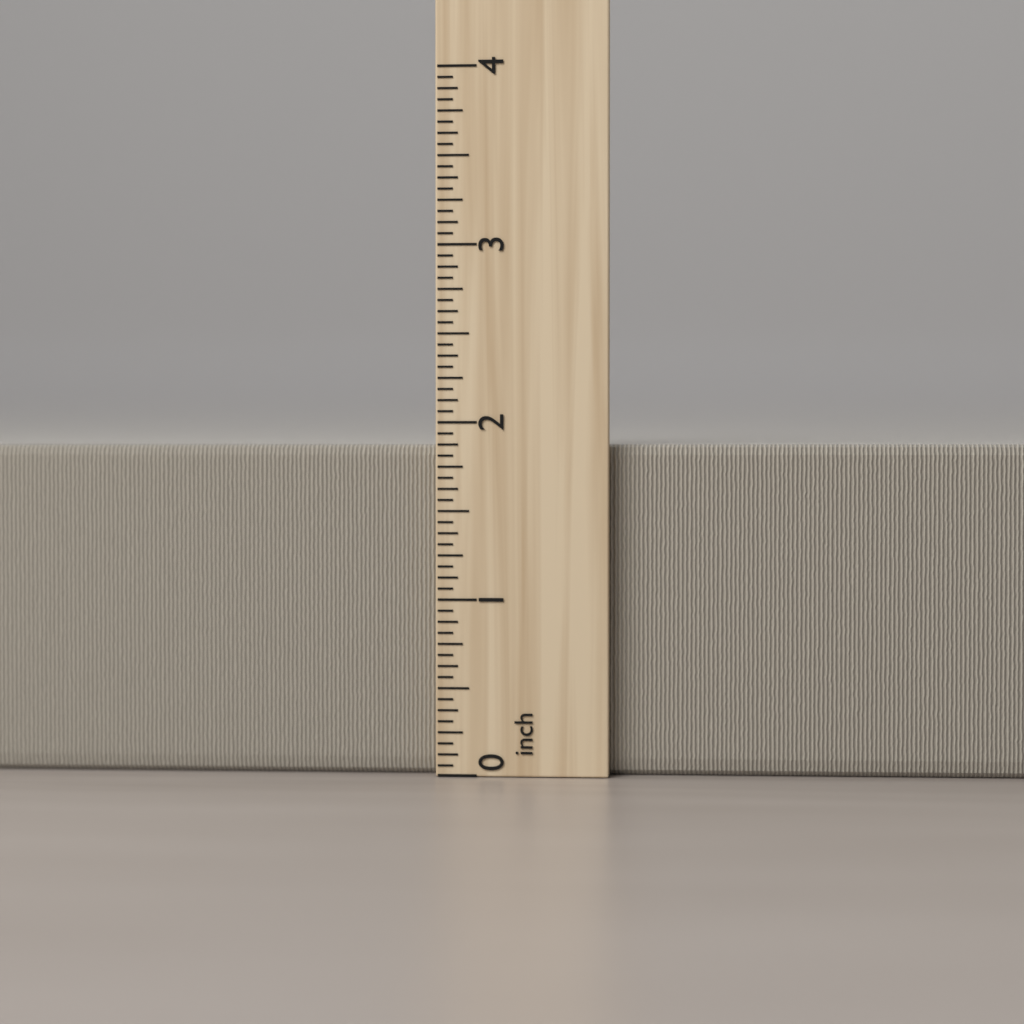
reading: 1.8750 inch
